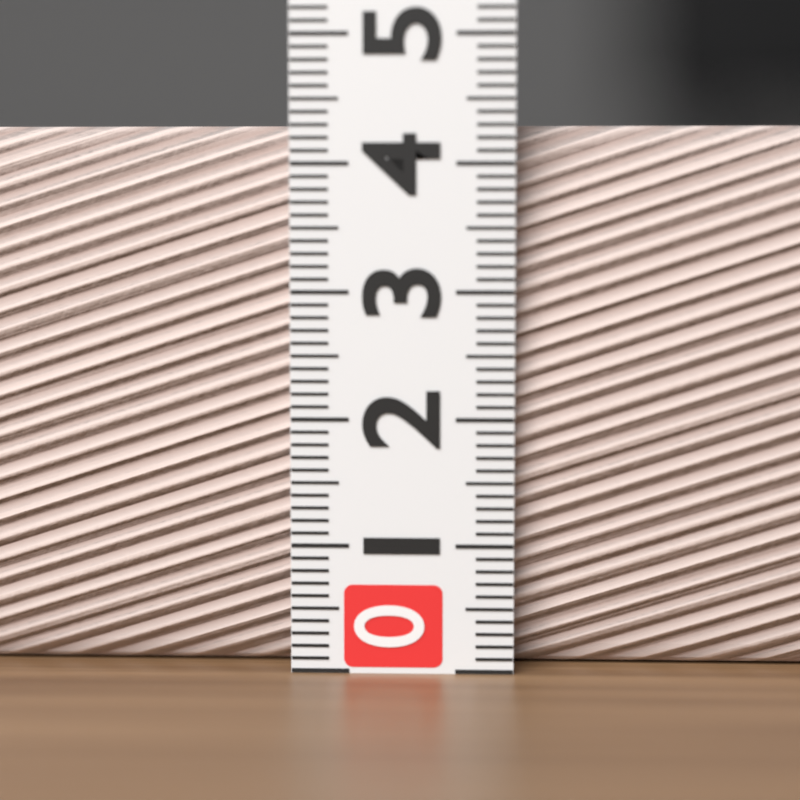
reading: 4.3 (no unit)
